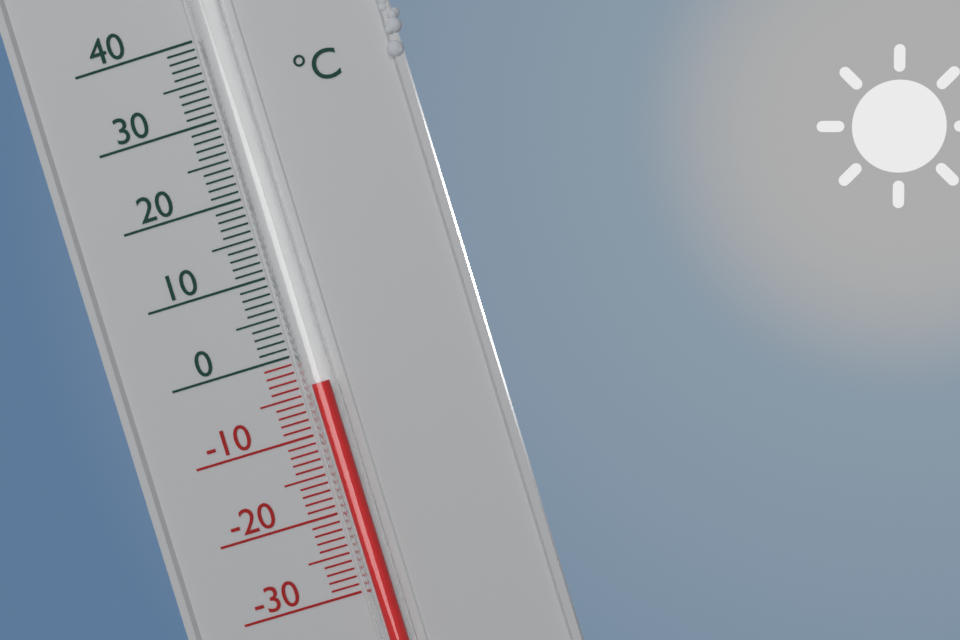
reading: -4 °C
